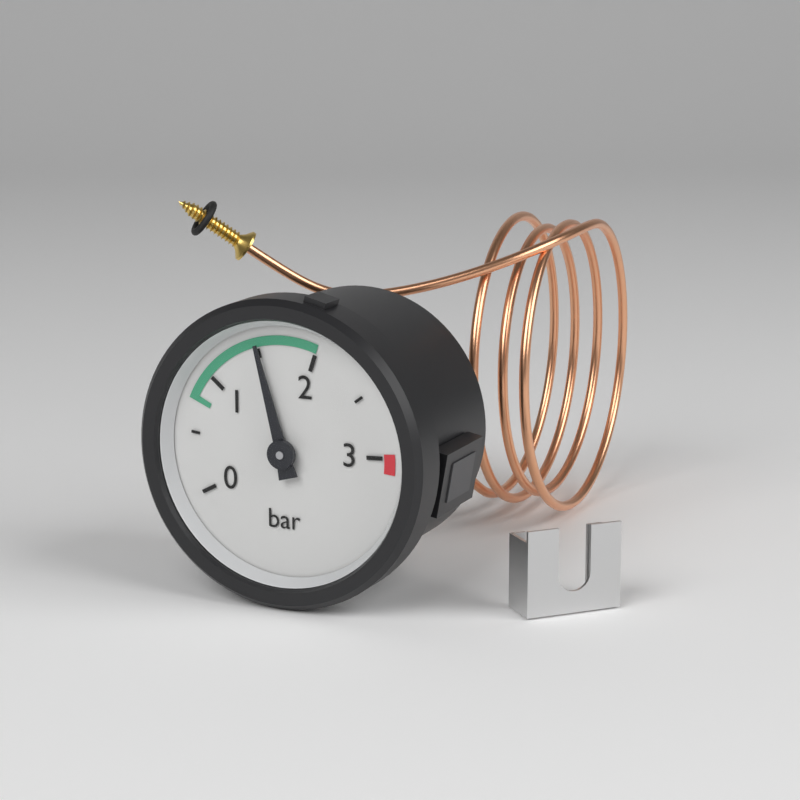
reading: 1.5 bar
